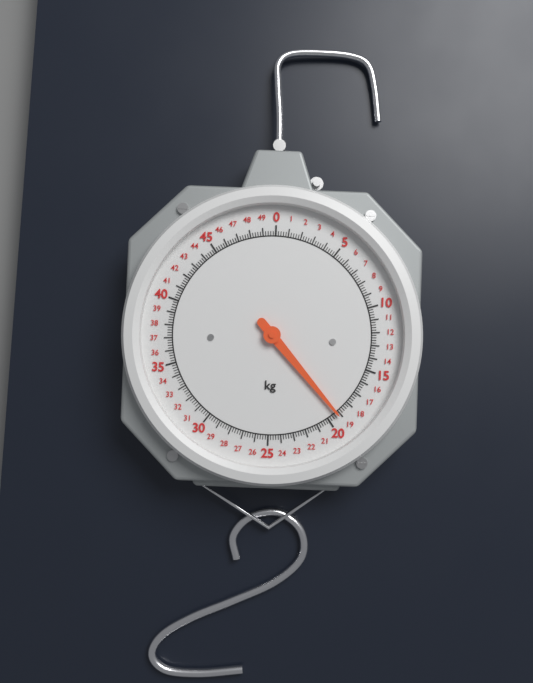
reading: 19.2 kg
